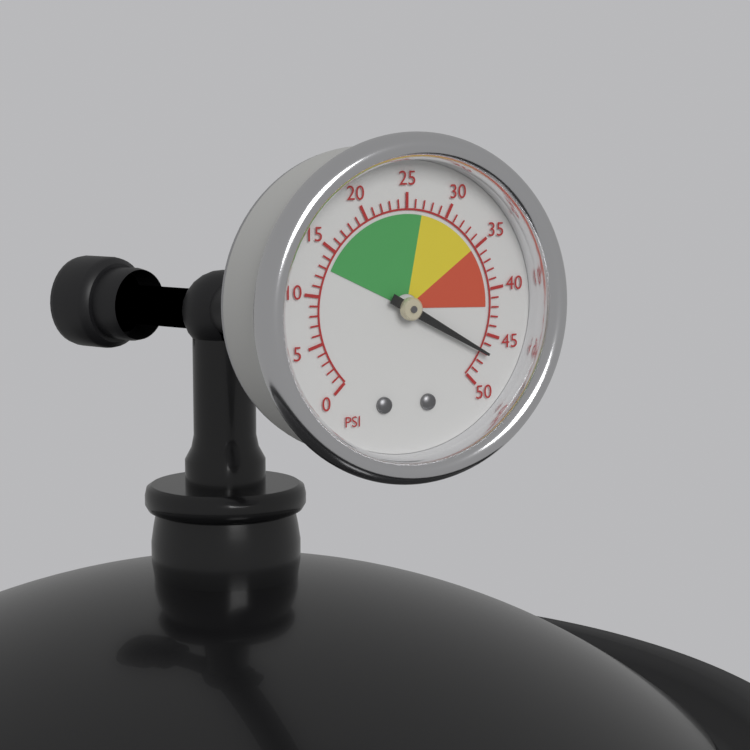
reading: 47 psi
